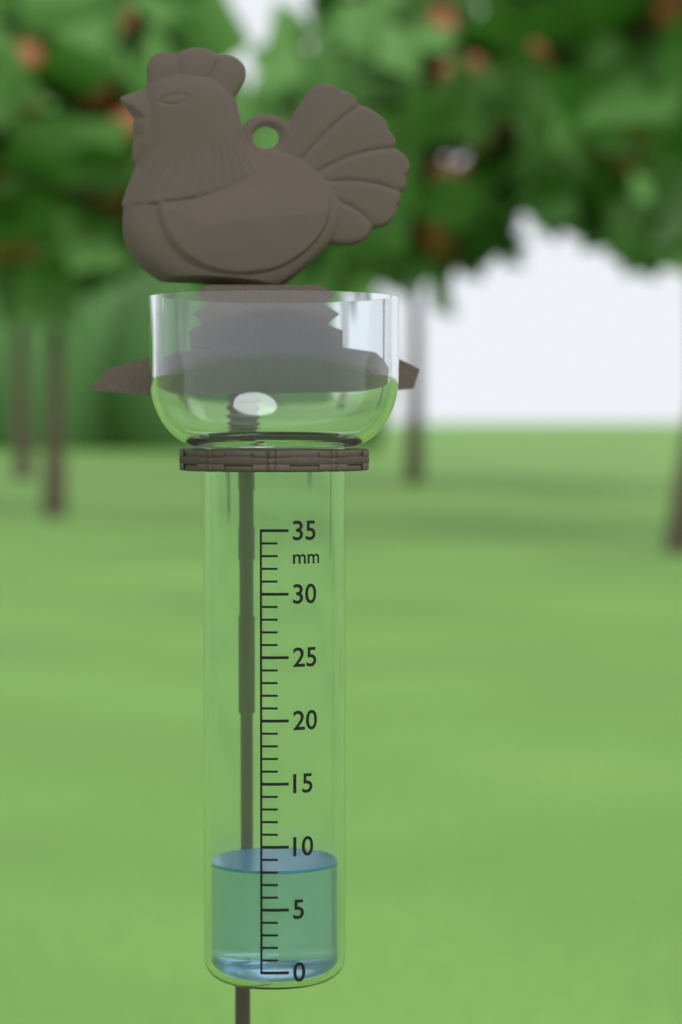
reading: 8 mm
